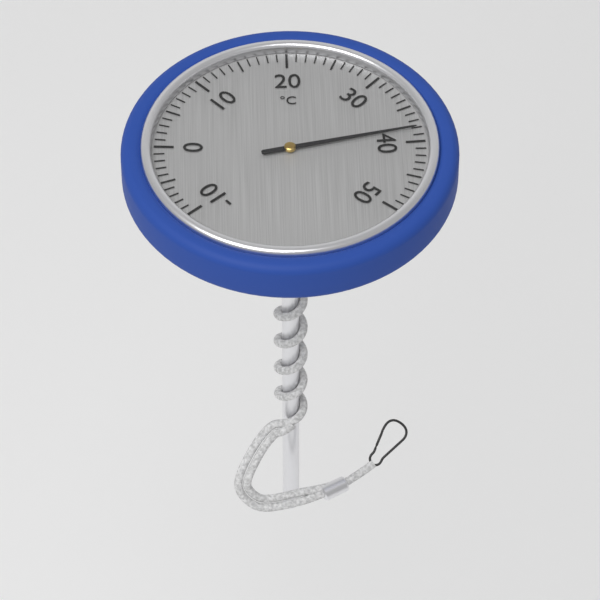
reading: 38 °C
